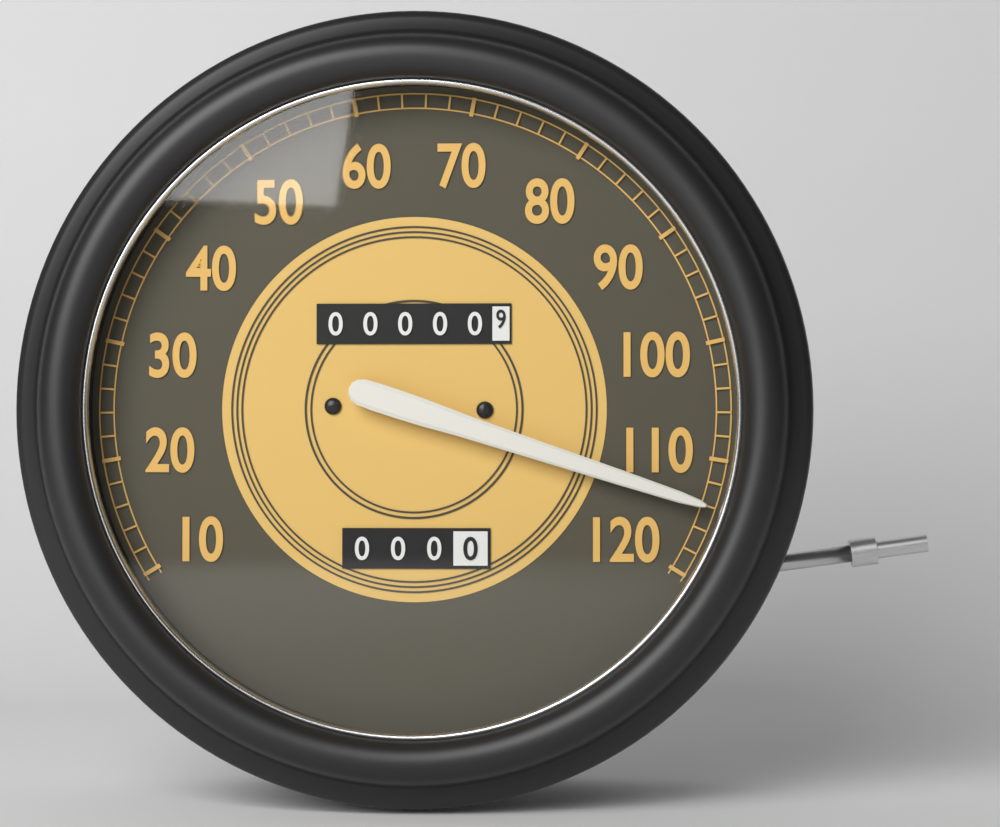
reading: 114 (no unit)
